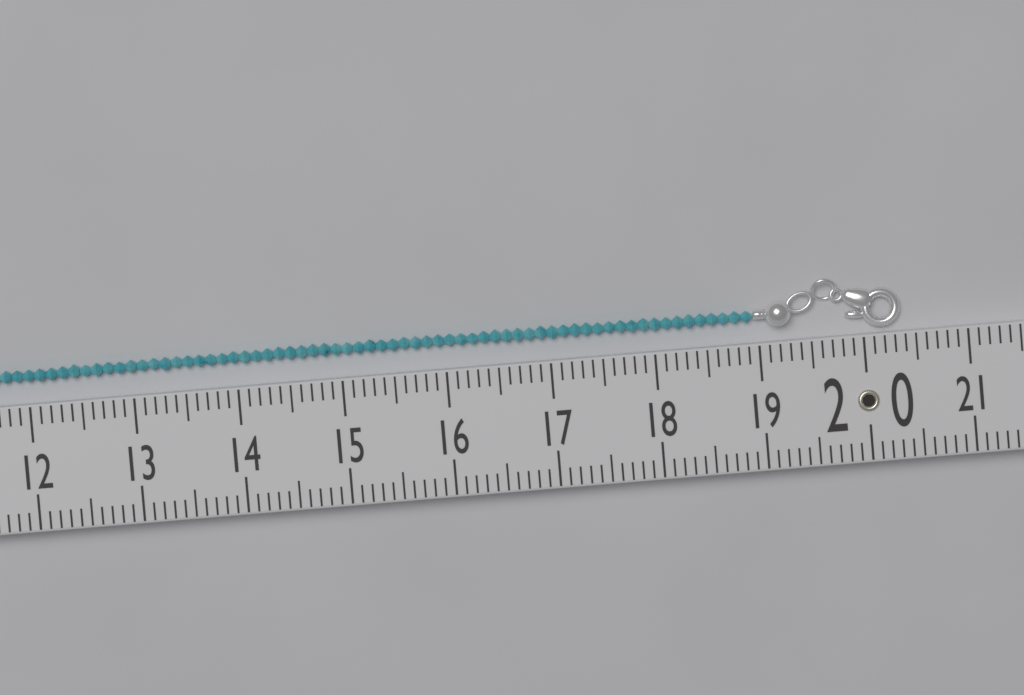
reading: 20.4 (no unit)
